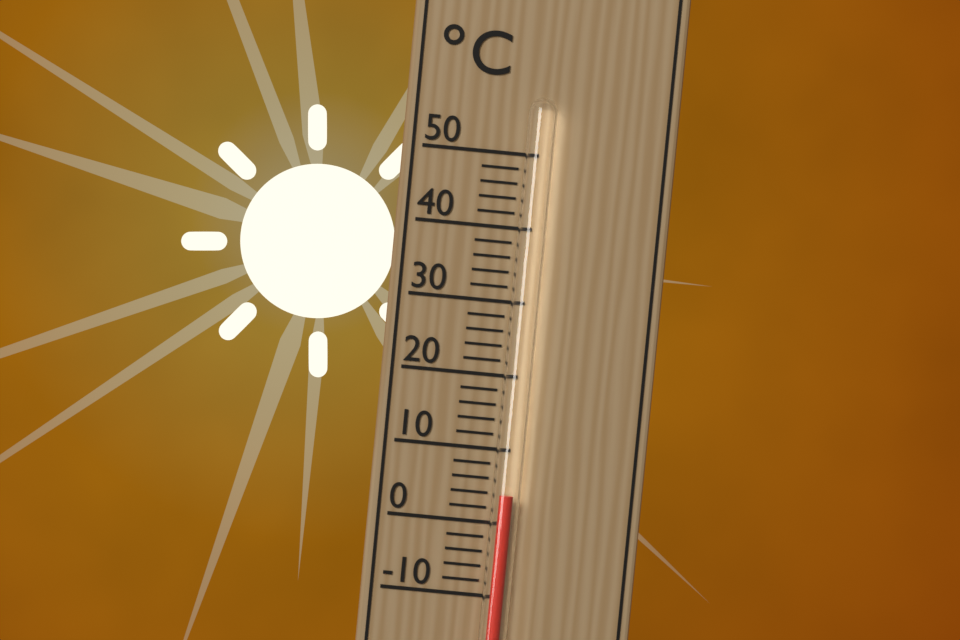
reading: 4 °C
